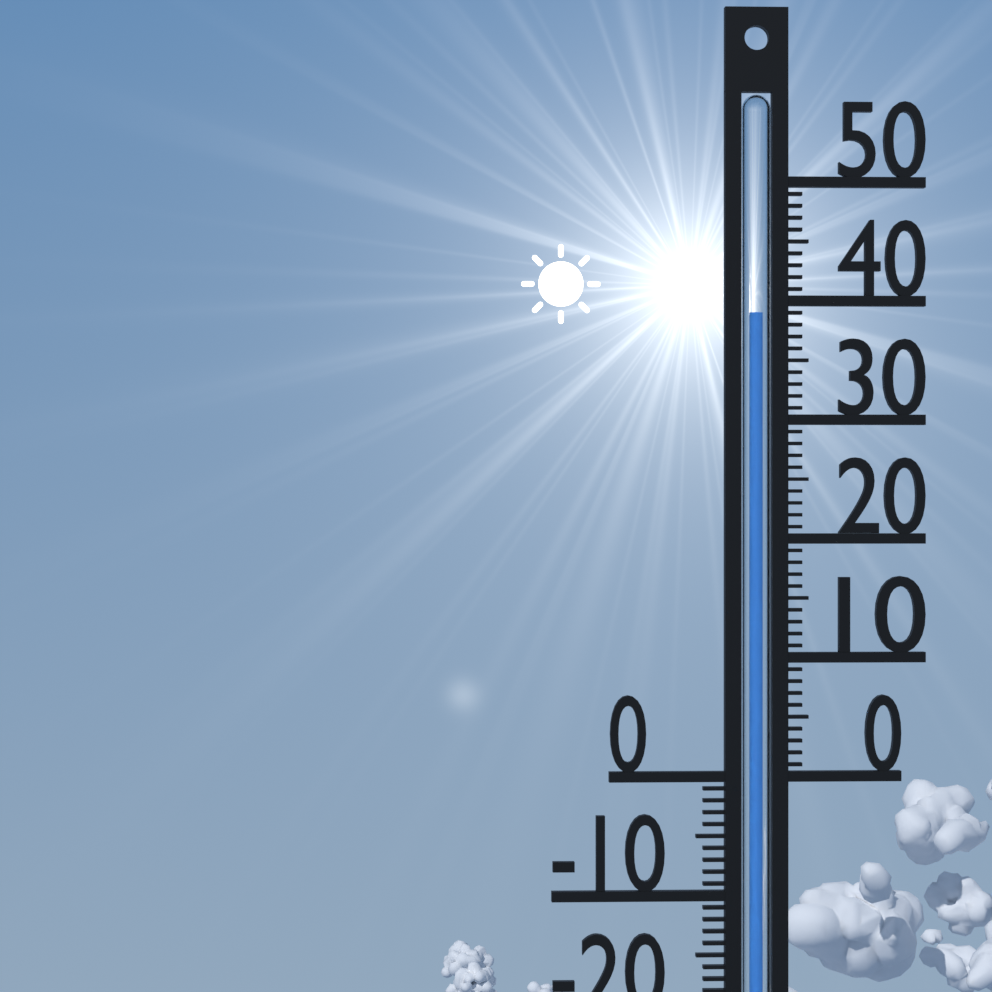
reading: 39 °C
